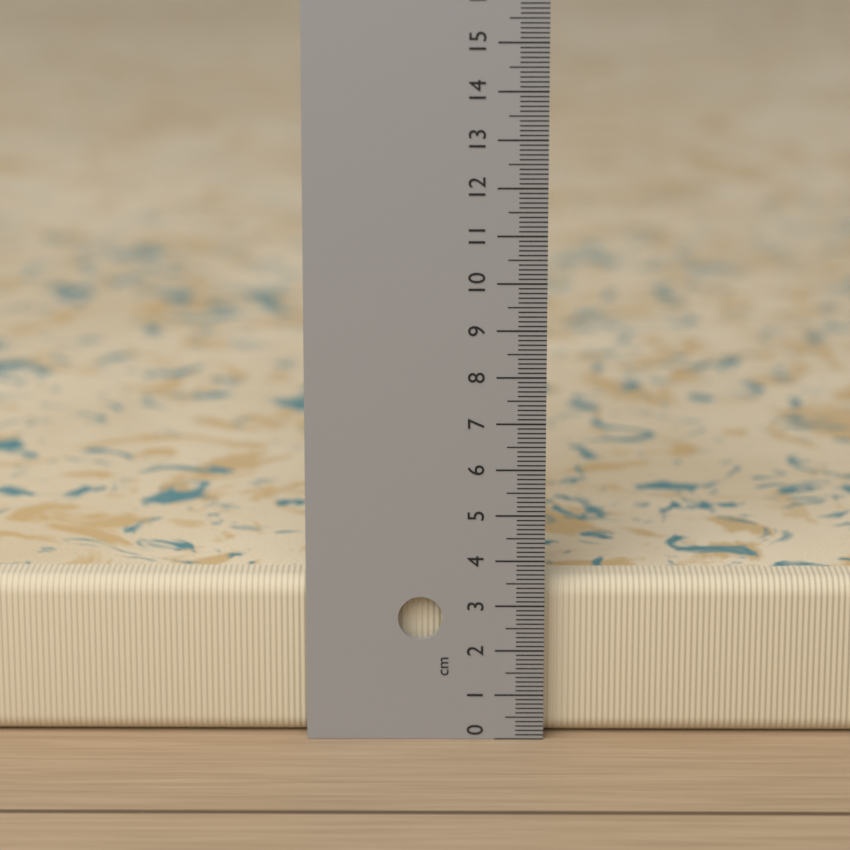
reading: 3.5 cm
